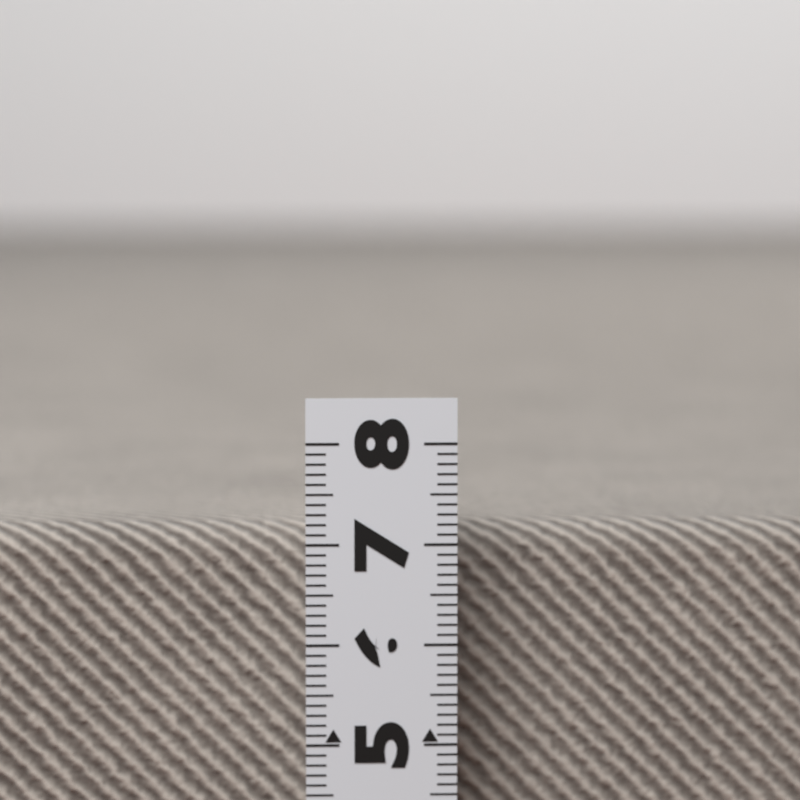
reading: 7.1 (no unit)
